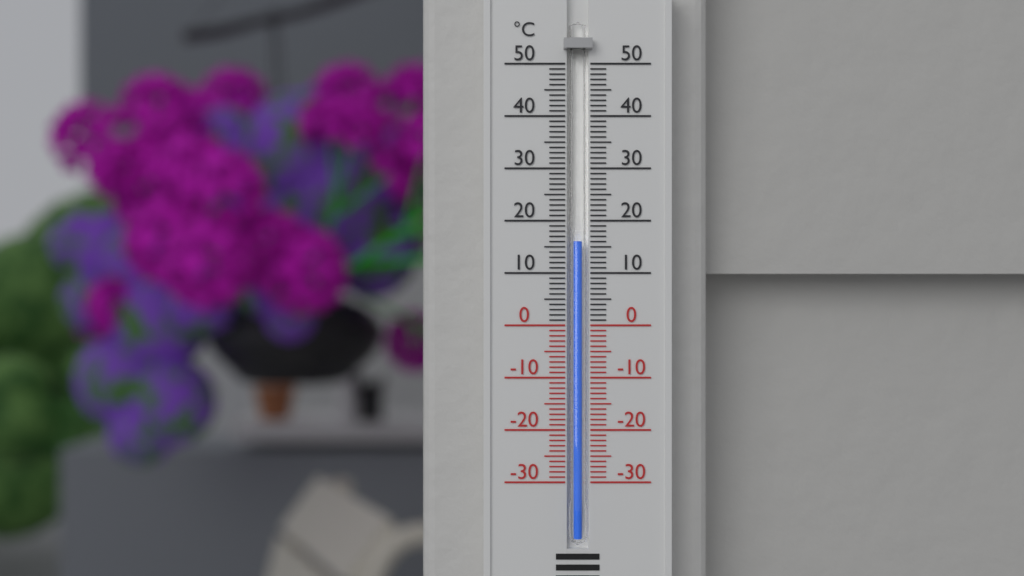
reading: 16 °C
